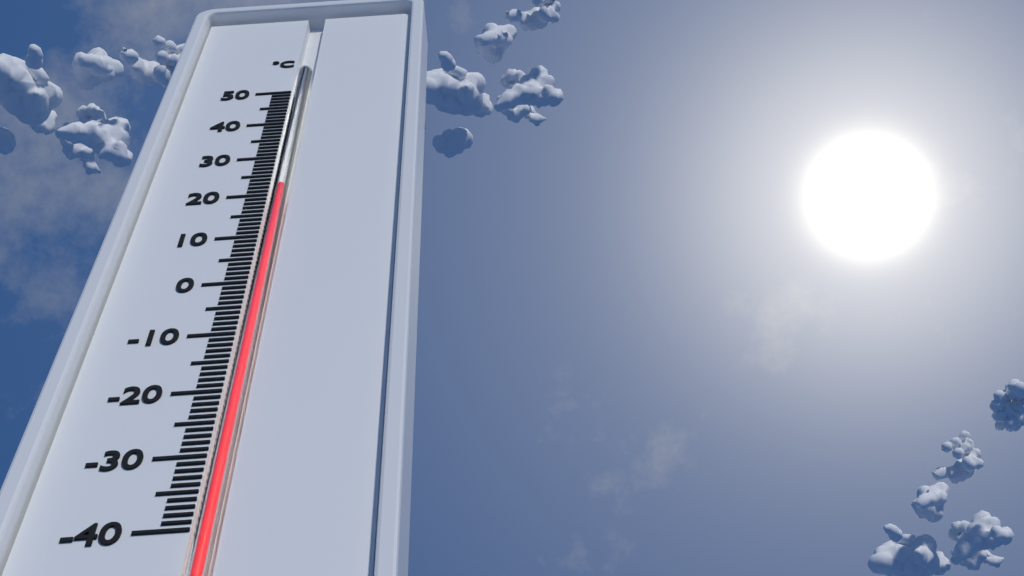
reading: 22 °C
